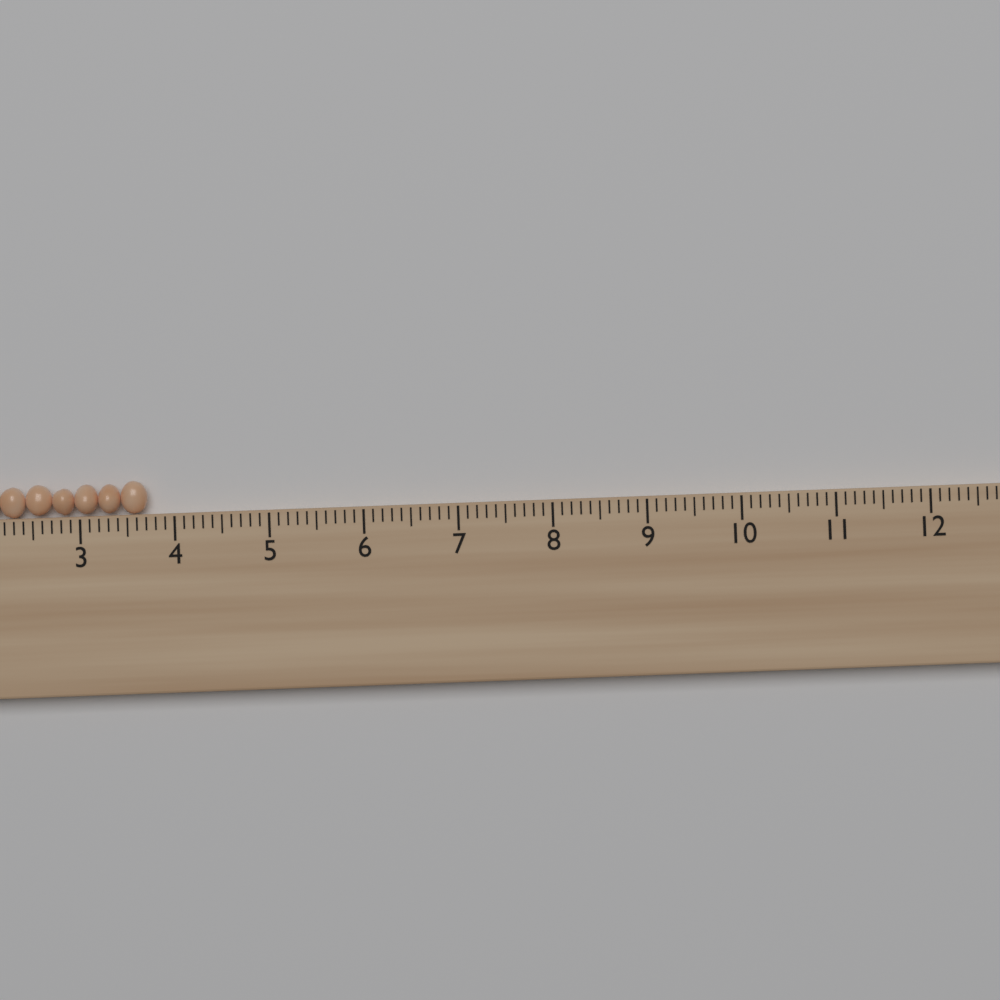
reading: 3.7 cm
